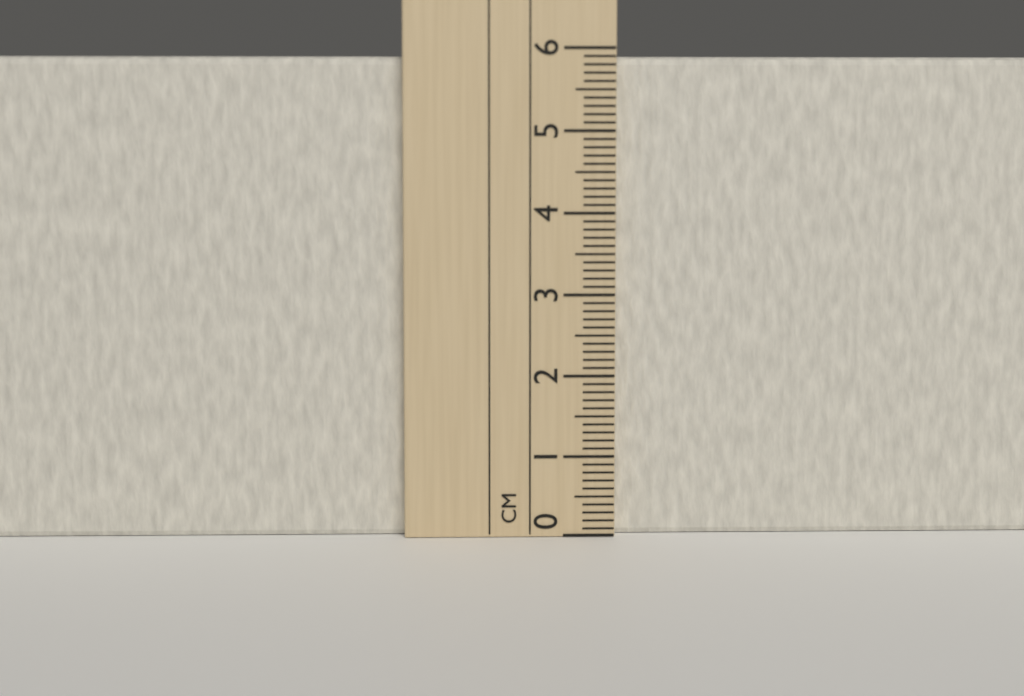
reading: 5.9 cm
